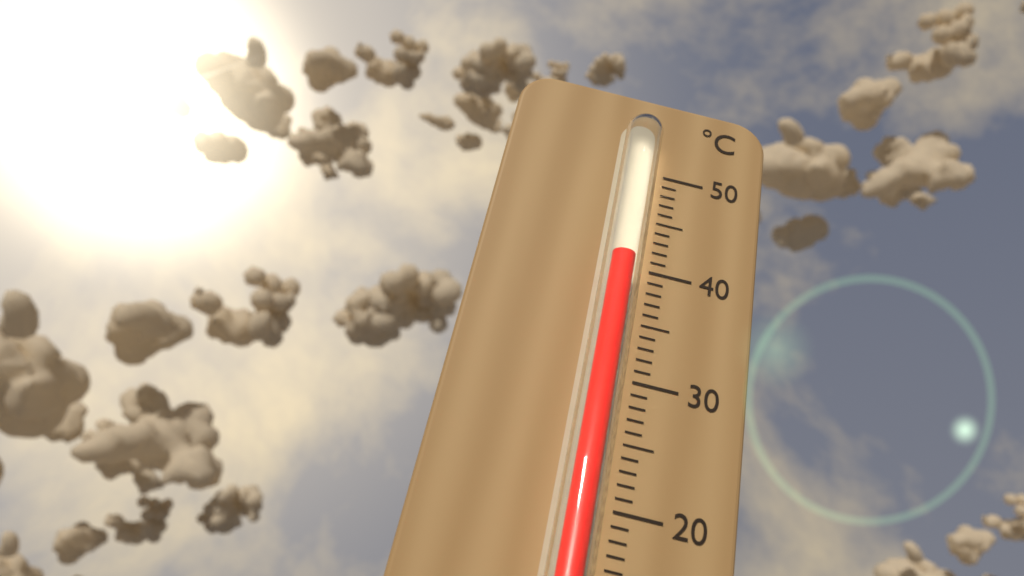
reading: 40 °C
